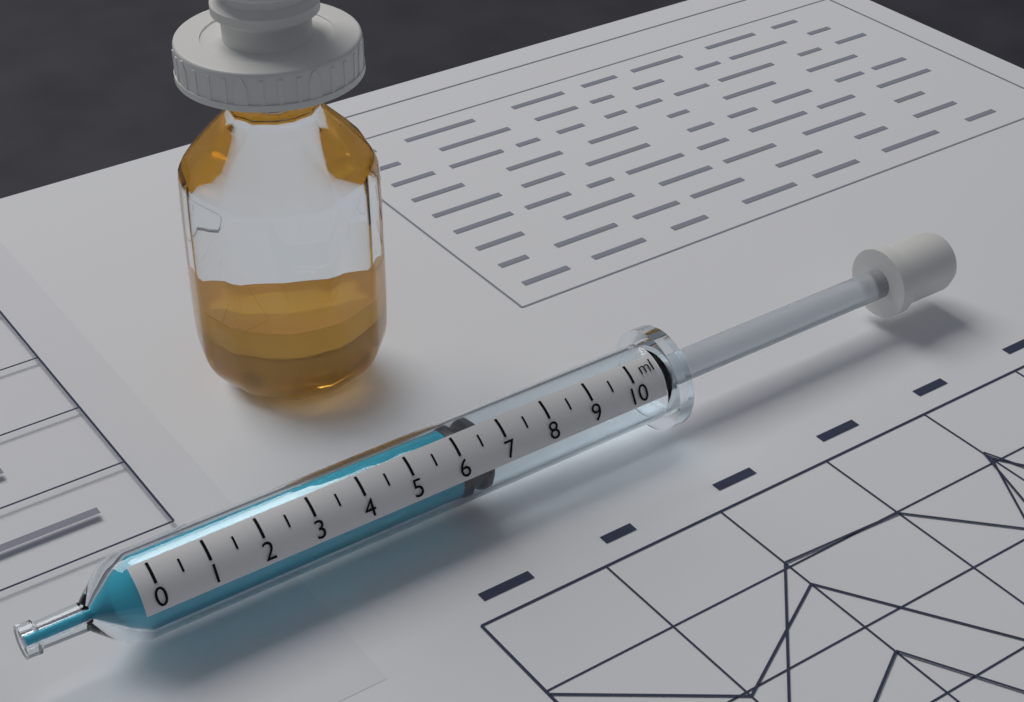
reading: 6.0 ml
